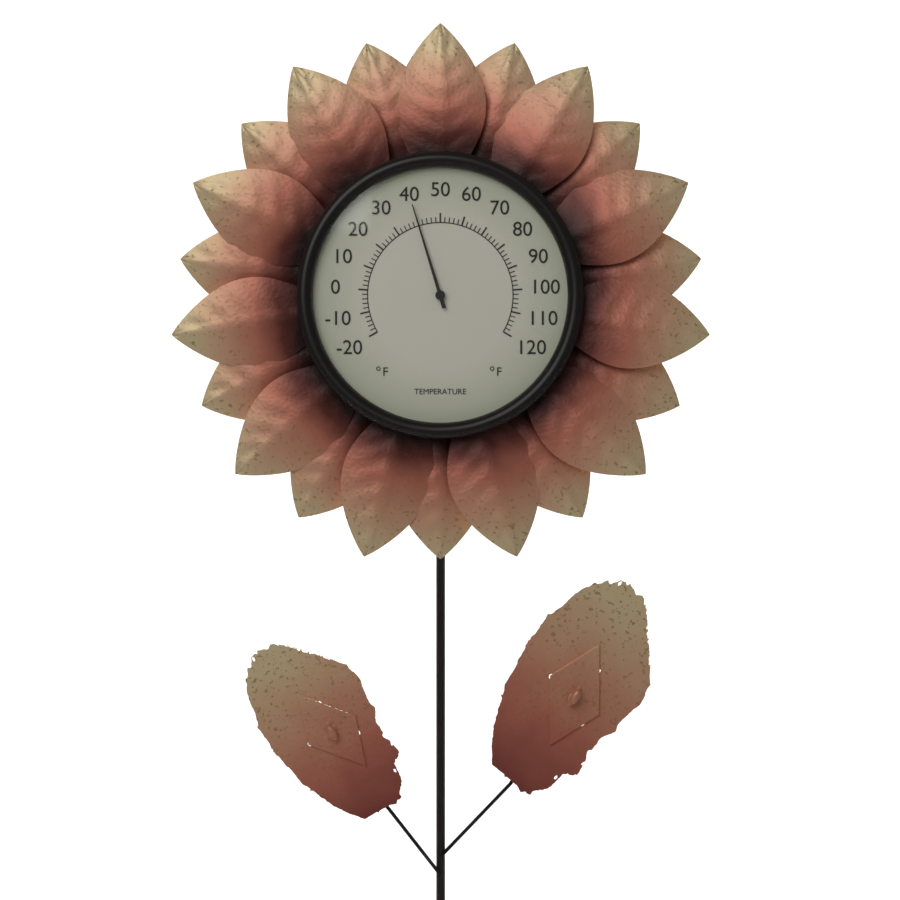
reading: 40 °F
